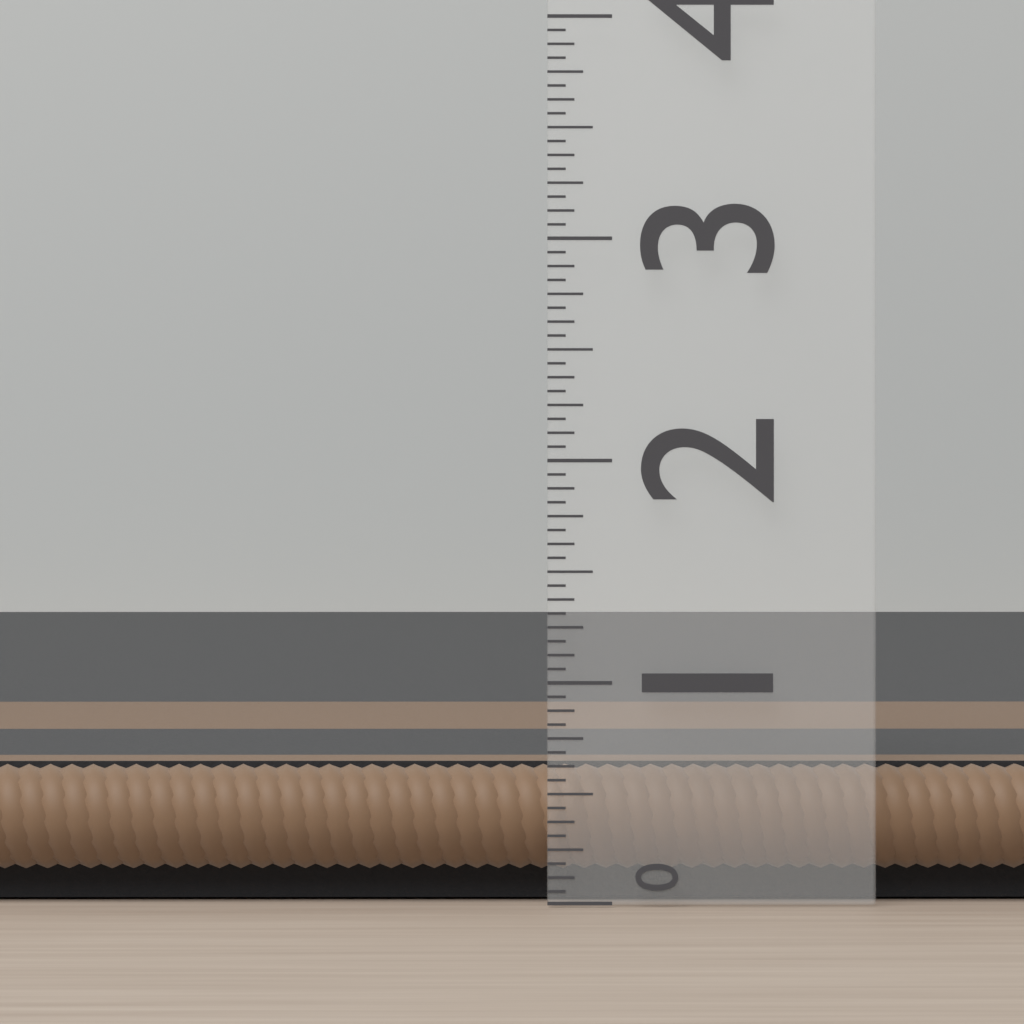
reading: 0.6250 (no unit)
